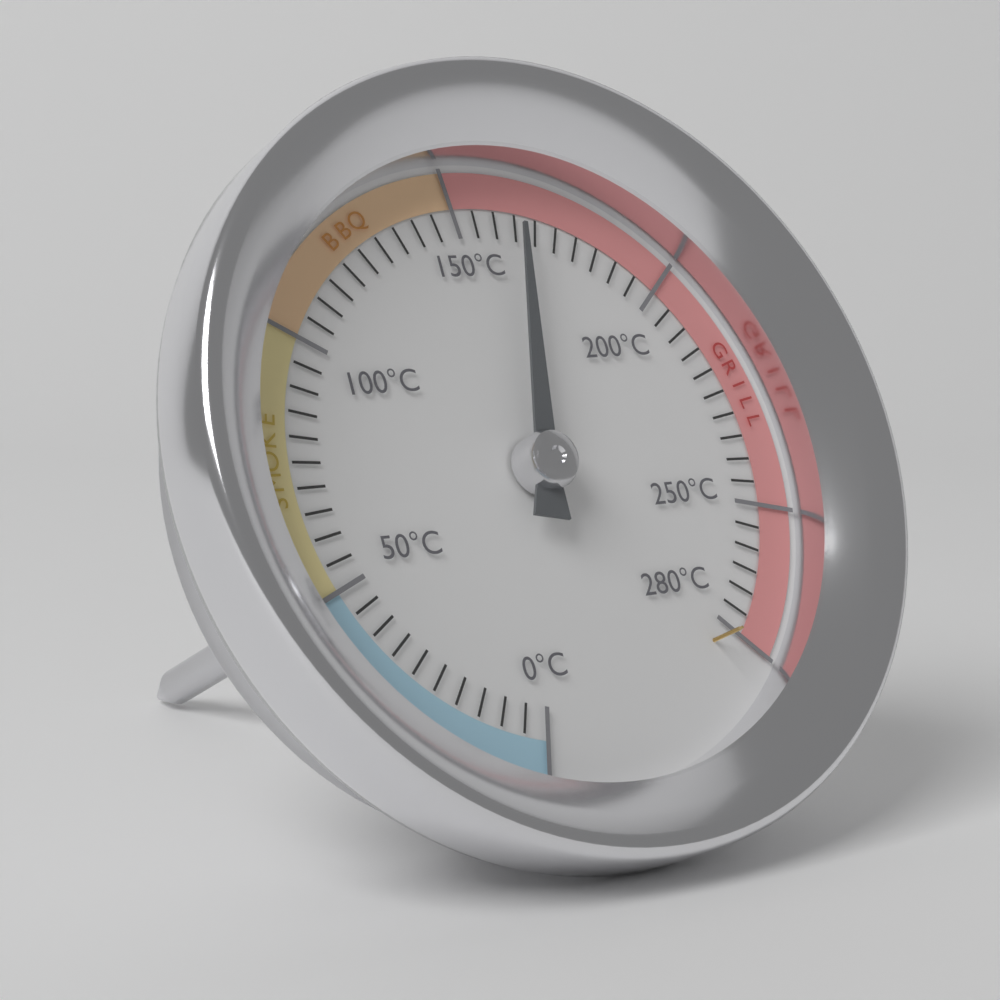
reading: 165 °C
